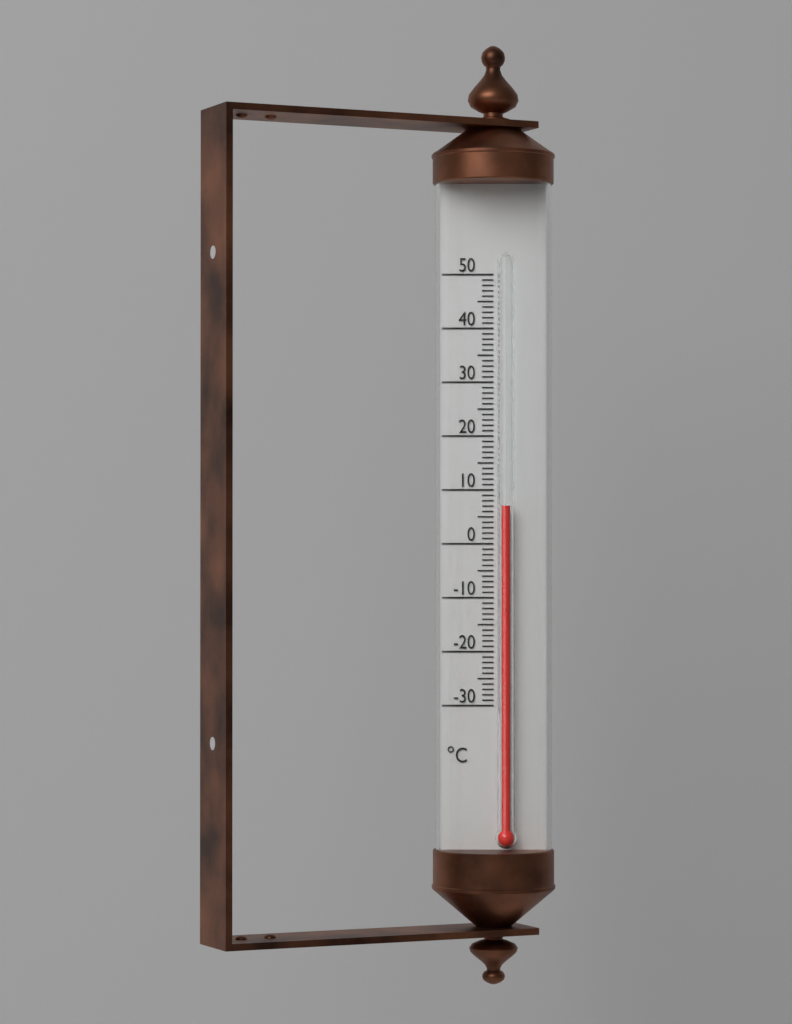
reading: 7 °C
